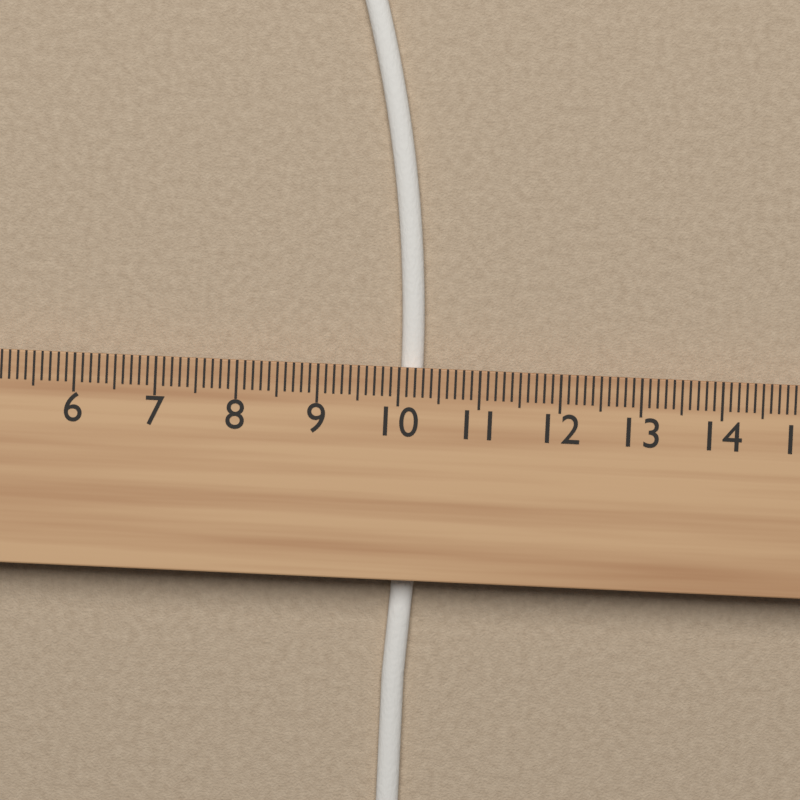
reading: 10.3 cm
